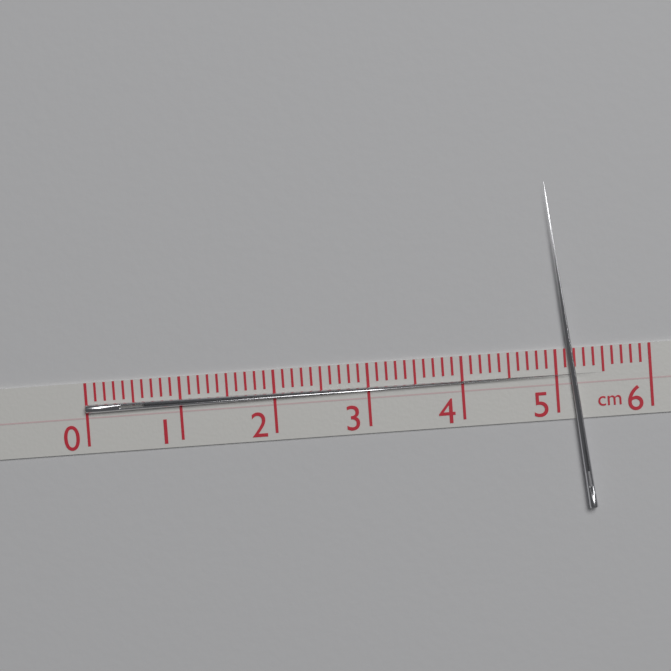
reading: 5.5 cm
